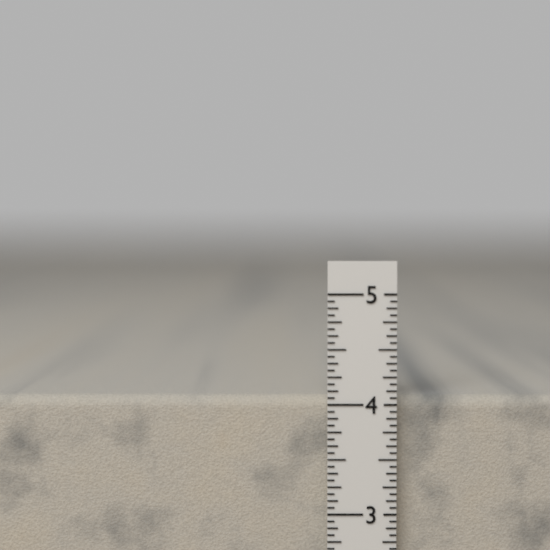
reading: 4.0625 in
